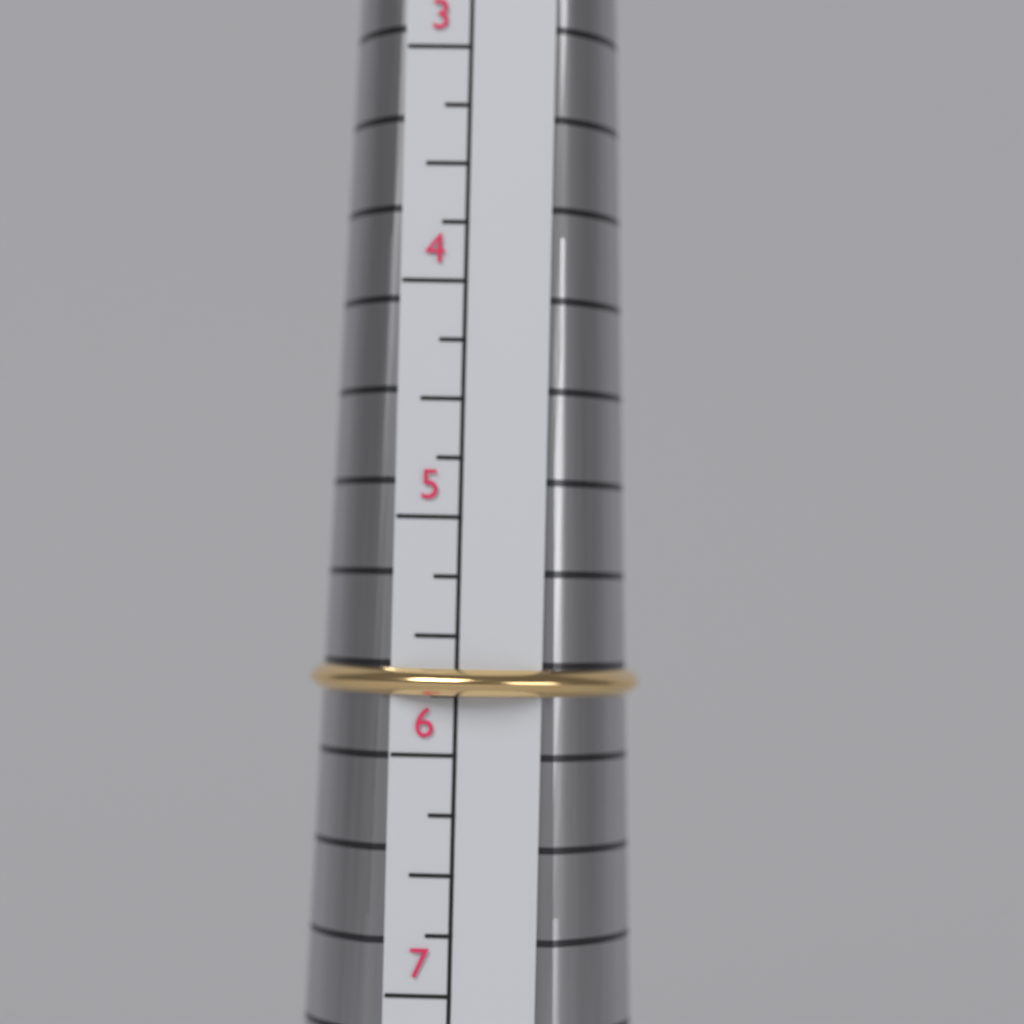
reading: 5.75 (no unit)
